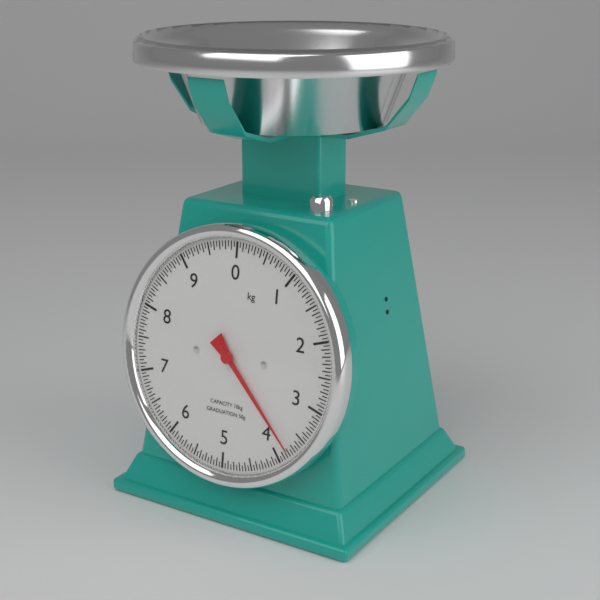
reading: 3.80 kg
